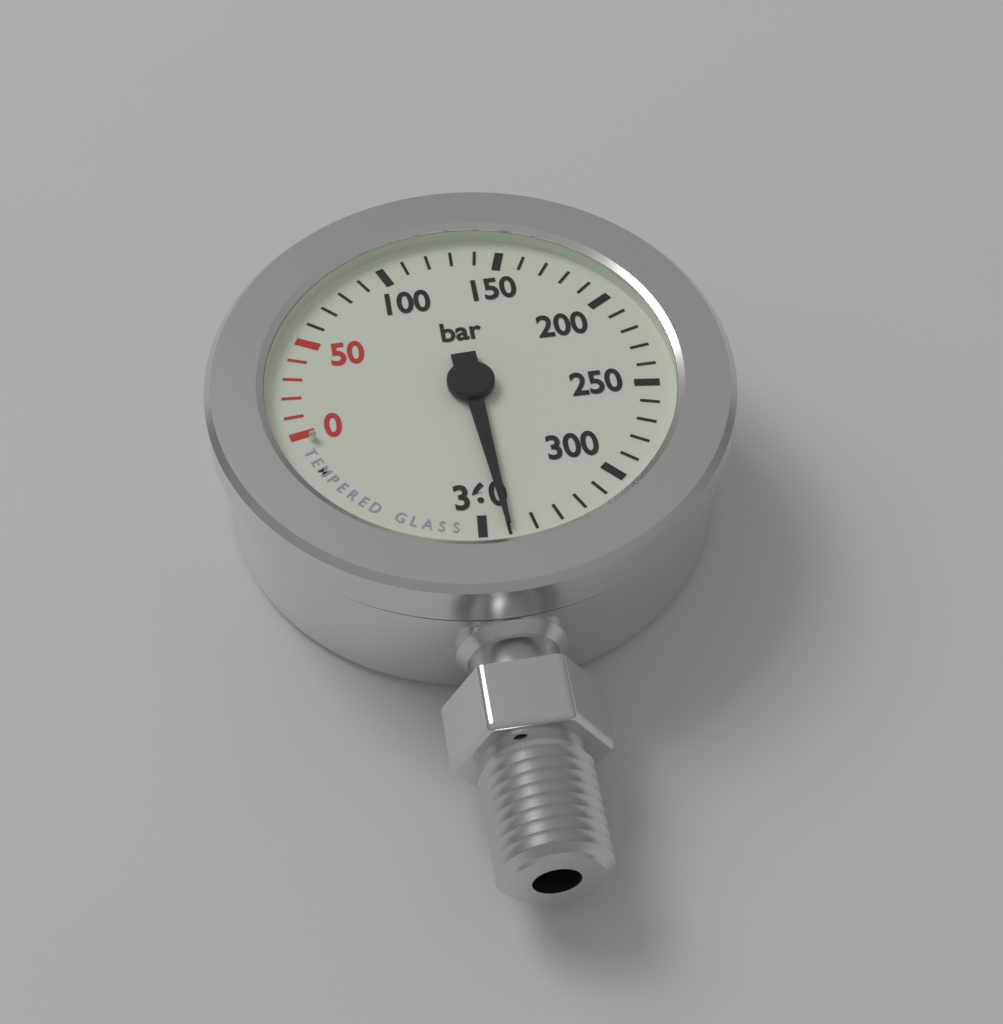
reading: 350 bar
